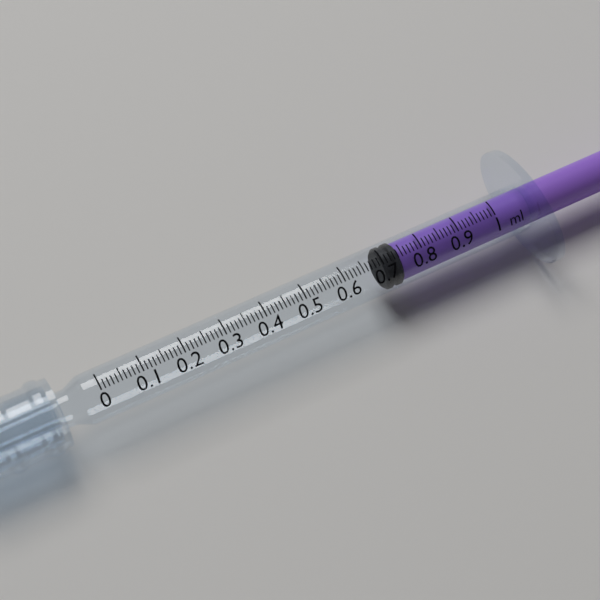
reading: 0.70 ml
